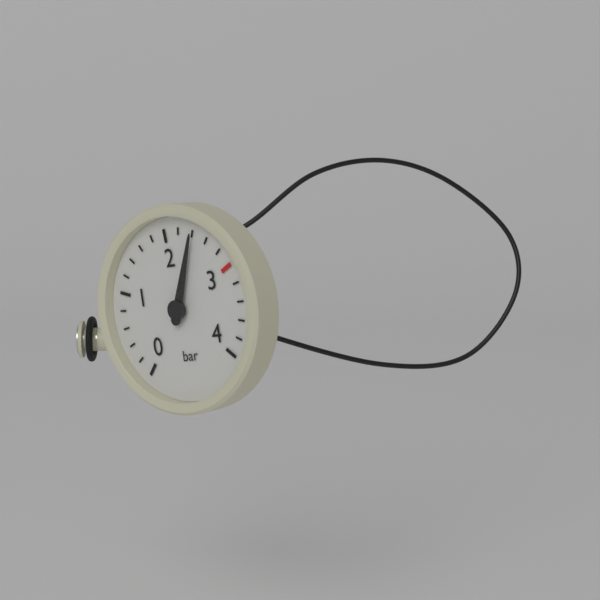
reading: 2.4 bar
